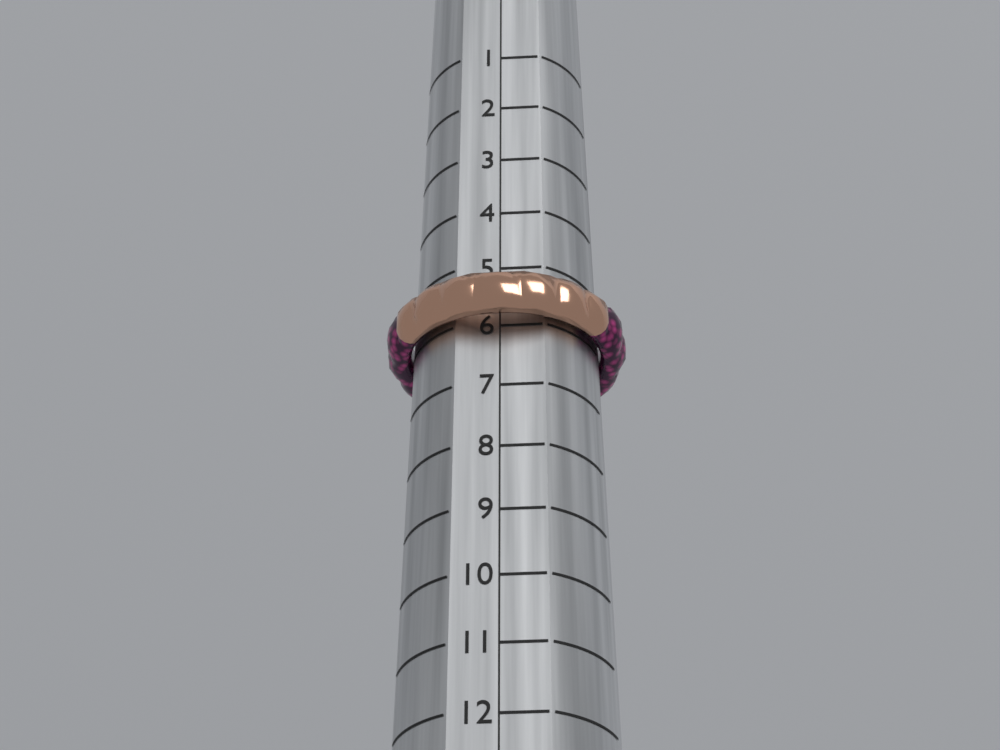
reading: 6 (no unit)
